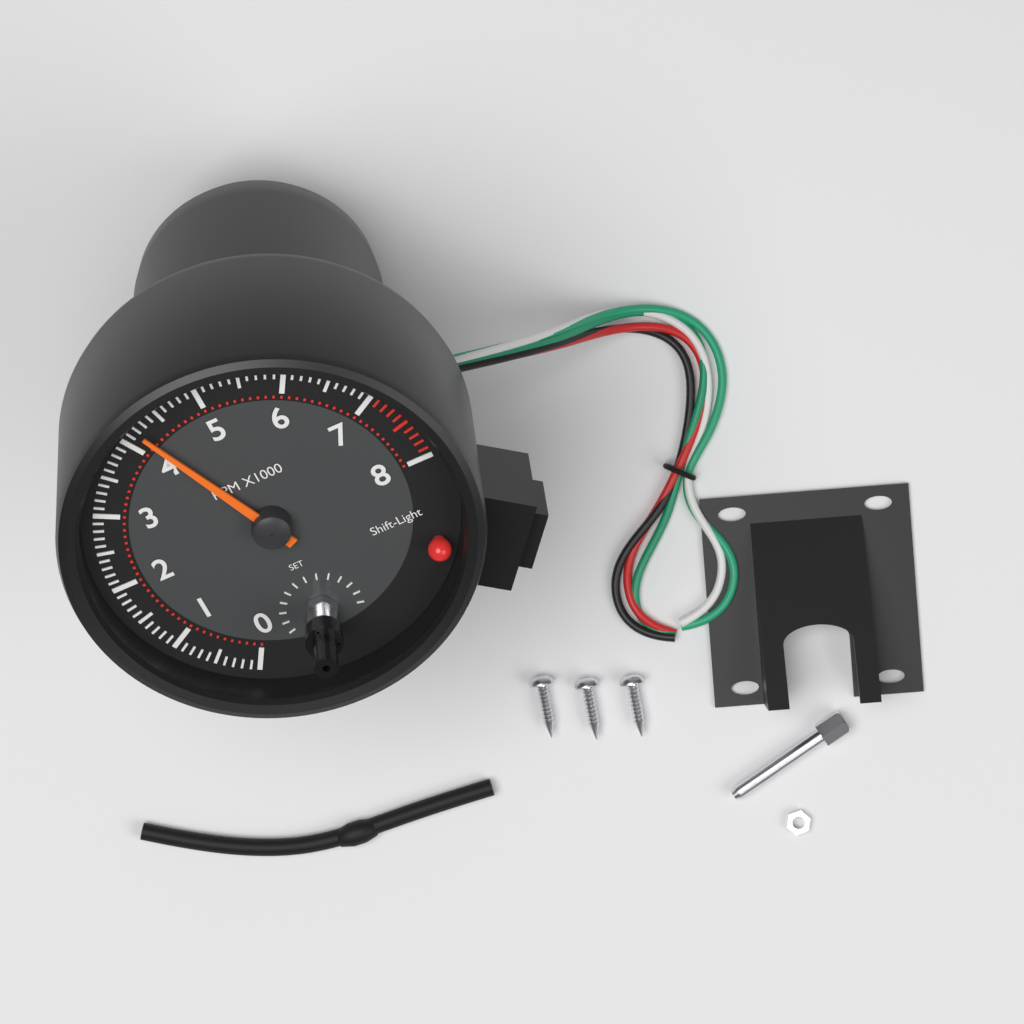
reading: 4200 RPM
